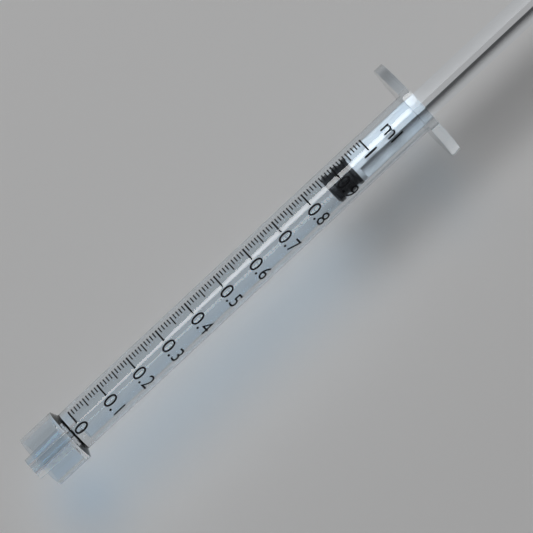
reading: 0.86 ml
